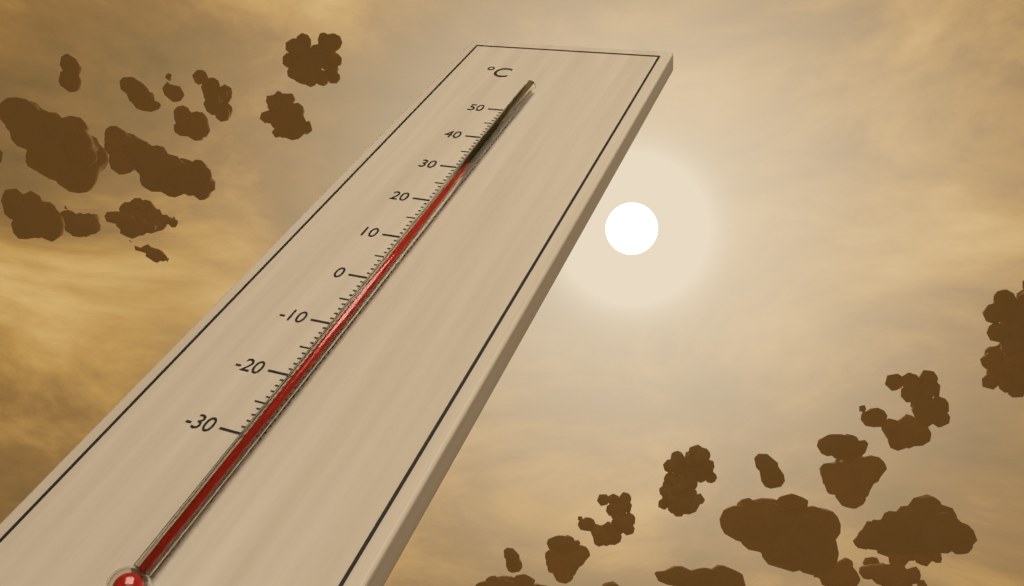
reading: 33 °C
